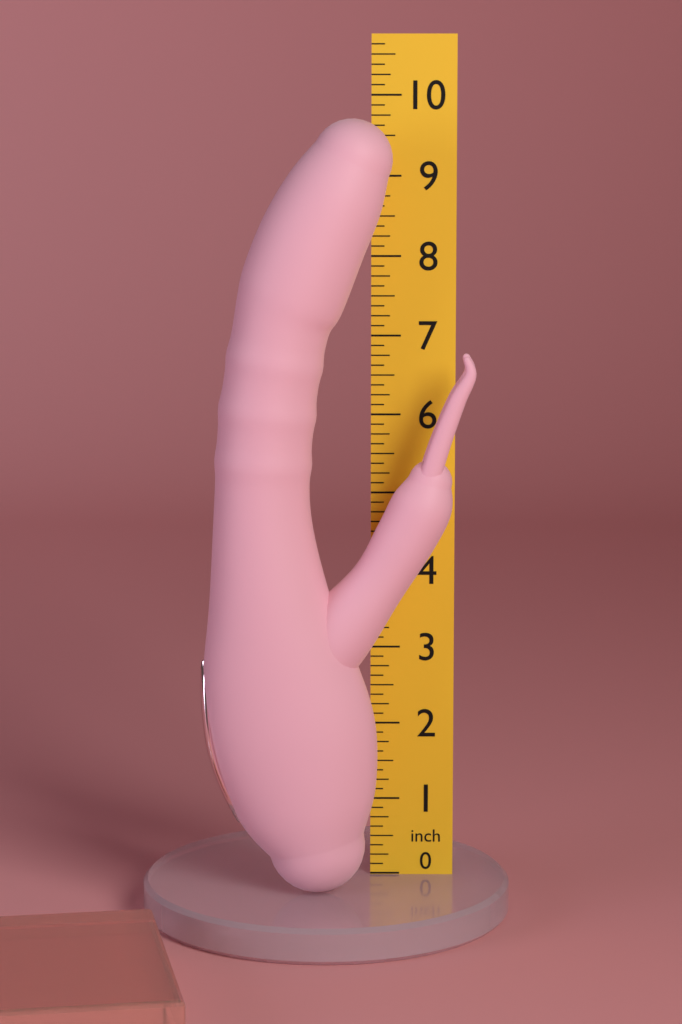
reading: 9.750 inch
